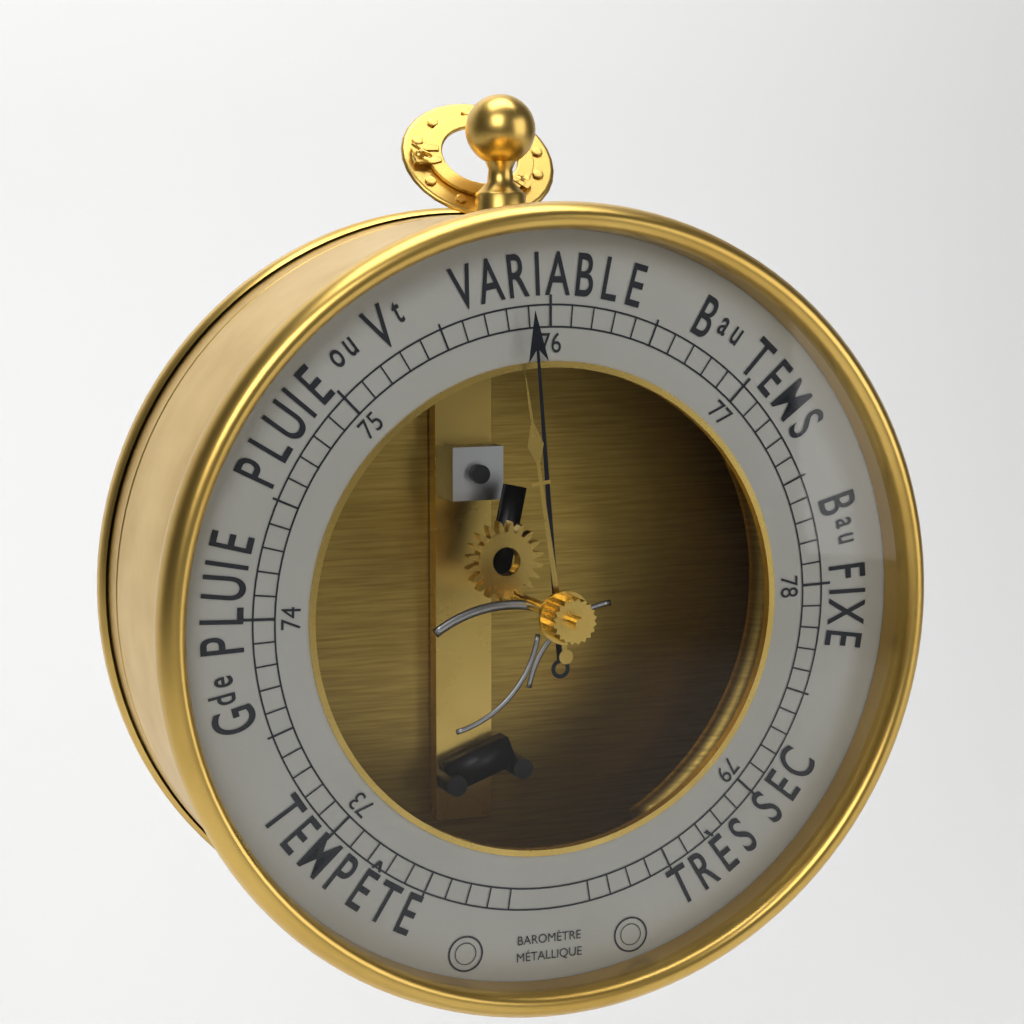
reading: 75.9 (no unit)
